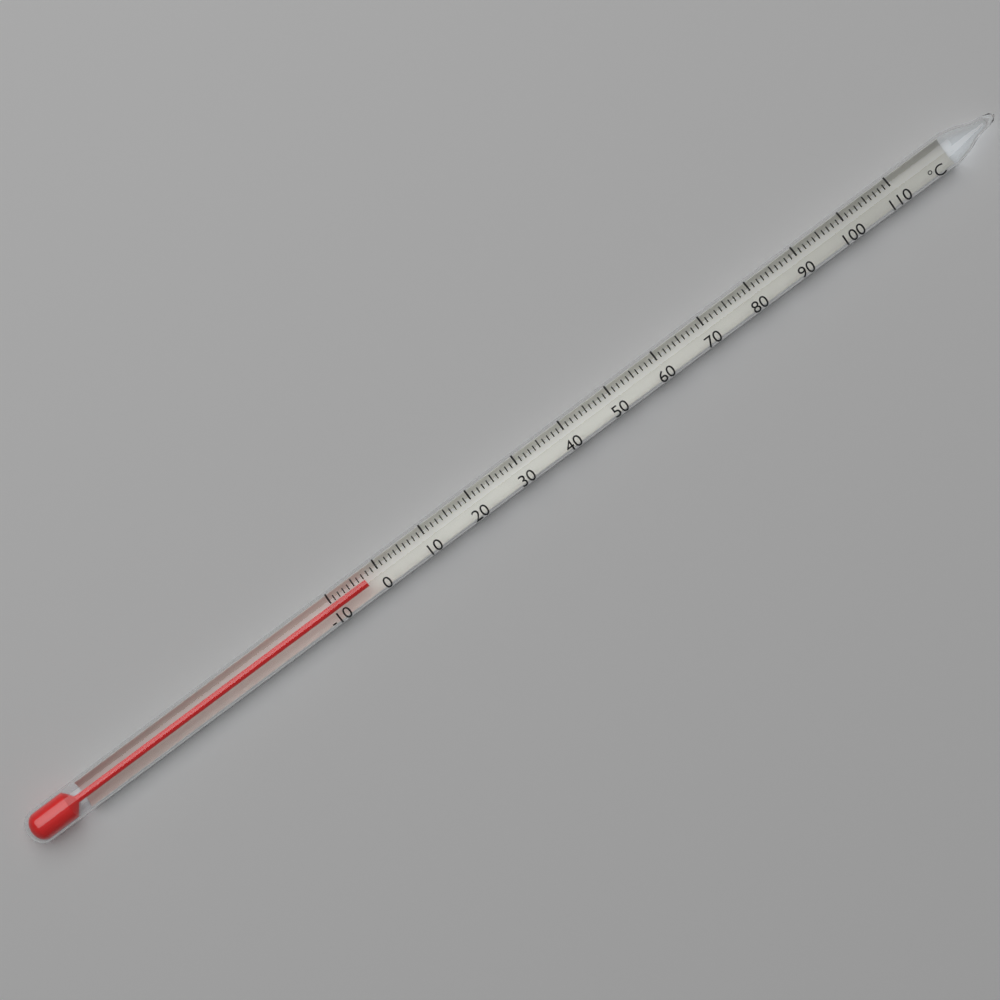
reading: -3 °C
